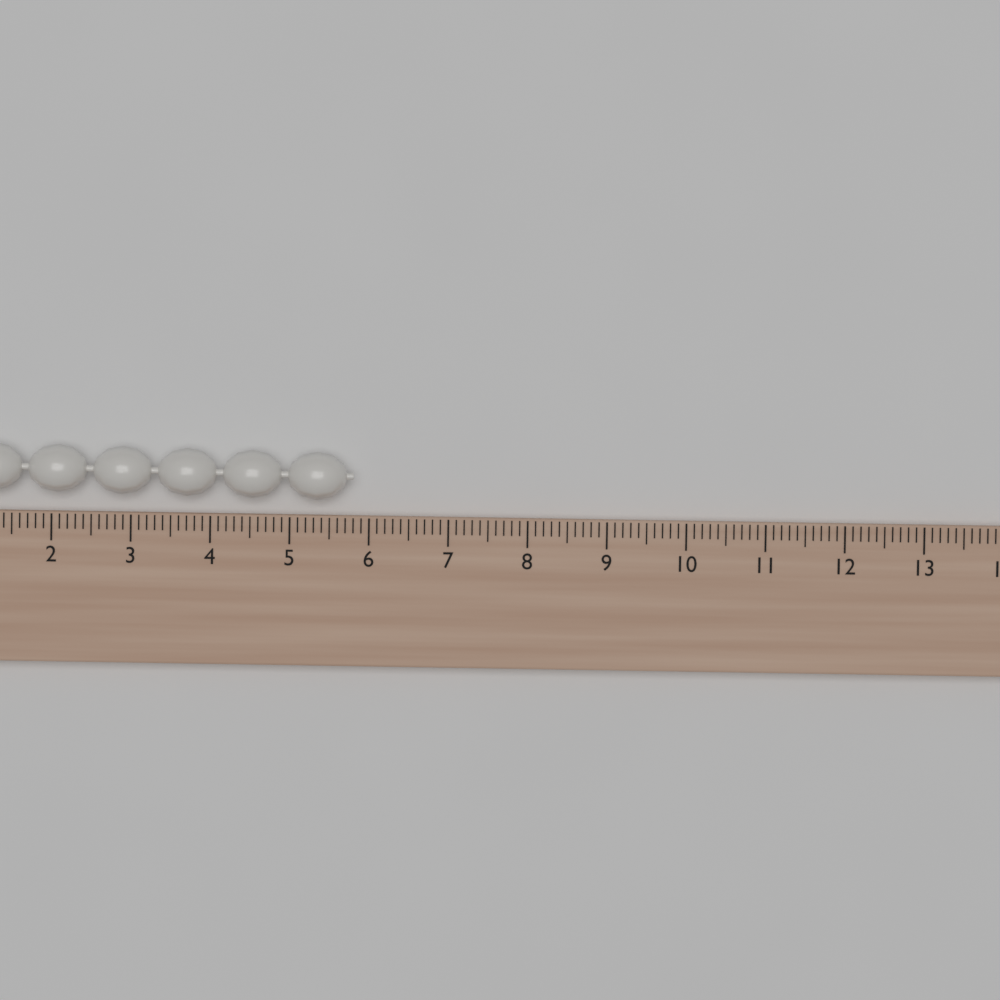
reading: 5.8 (no unit)
